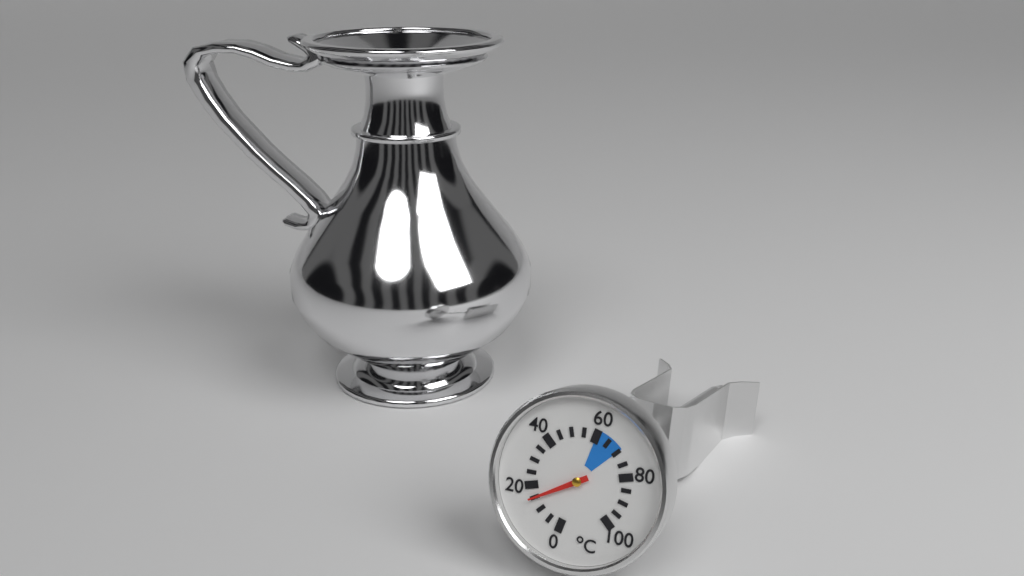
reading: 15 °C
